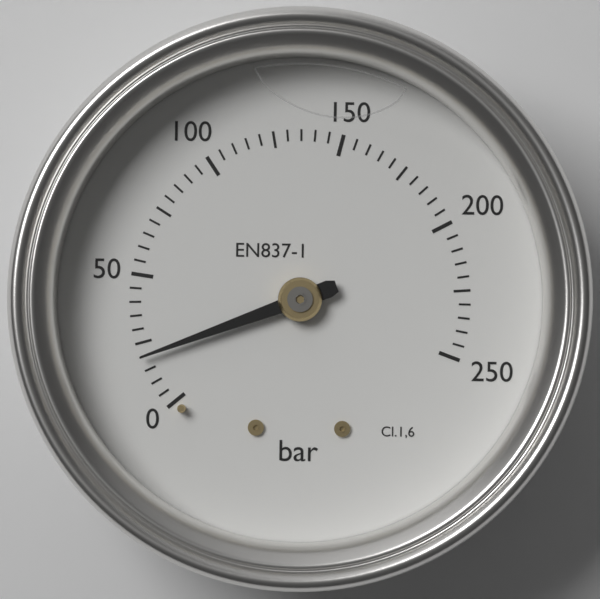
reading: 20 bar
